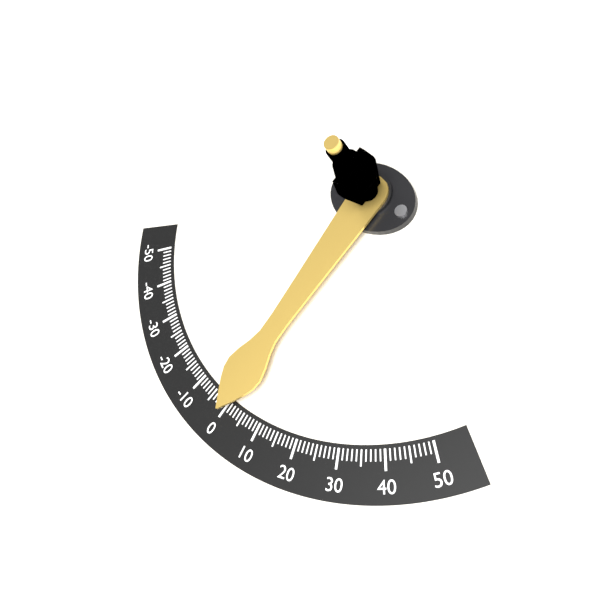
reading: 0 (no unit)
